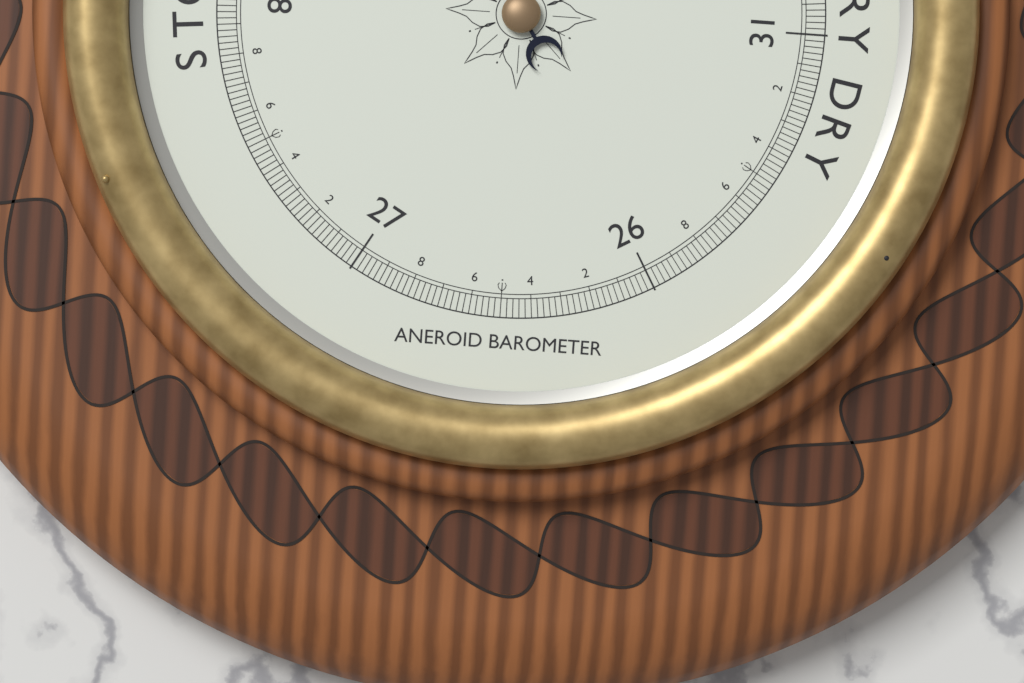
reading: 28.94 inHg
